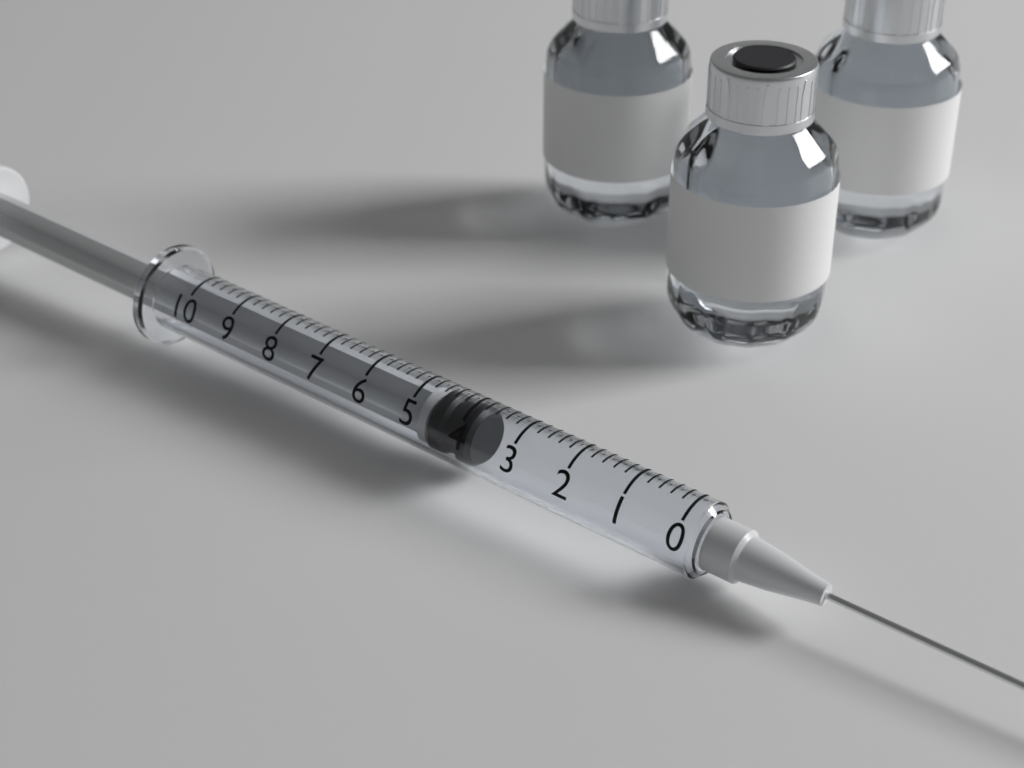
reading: 3.8 (no unit)
